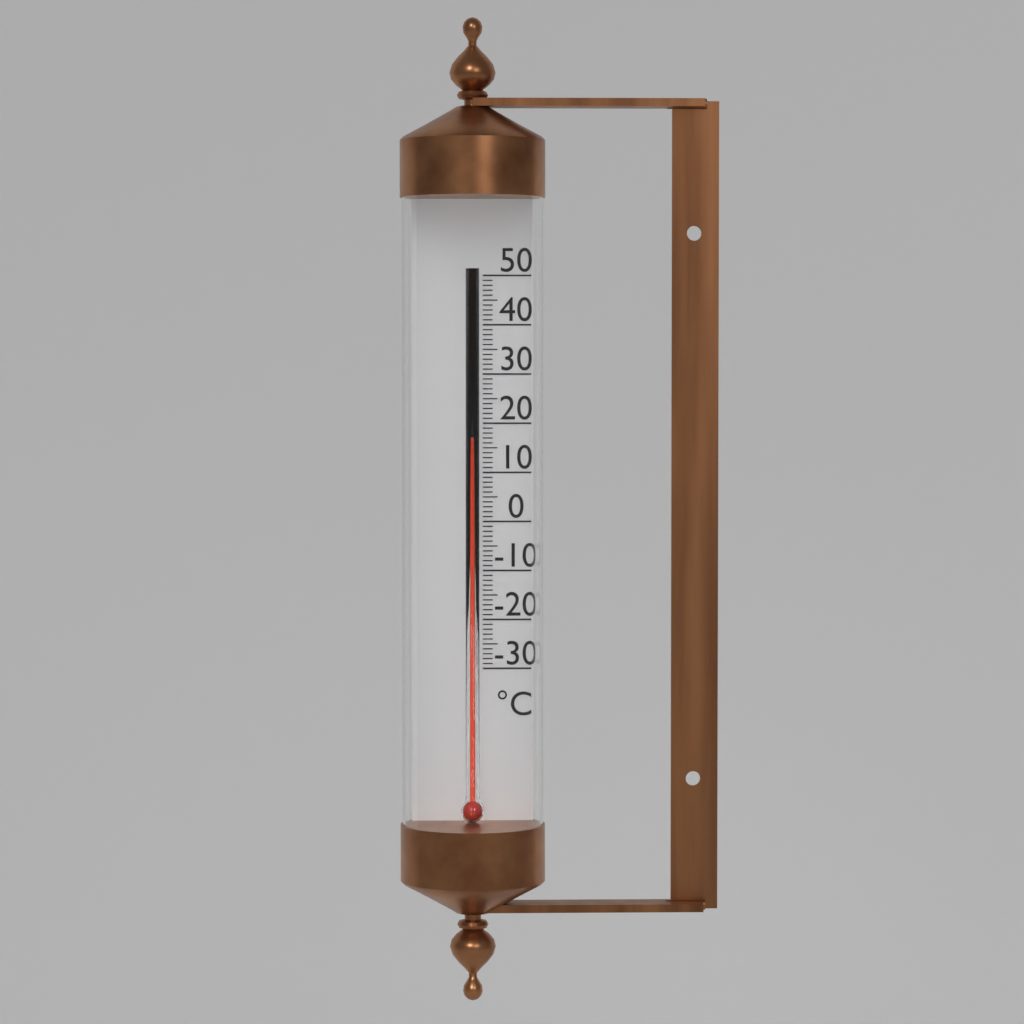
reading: 16 °C
